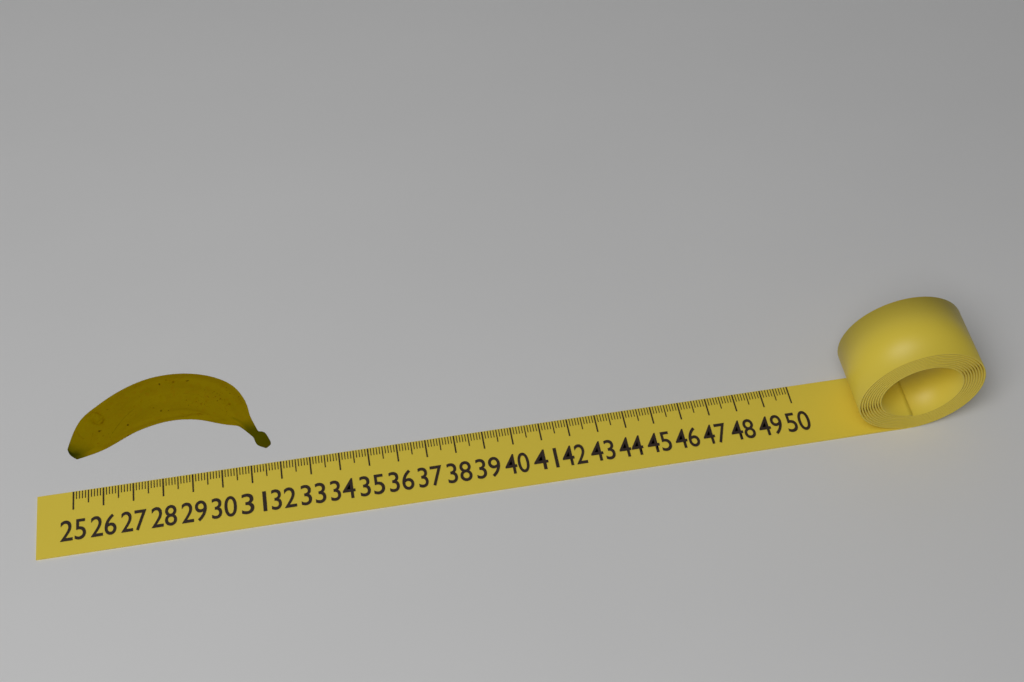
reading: 31.8 (no unit)
